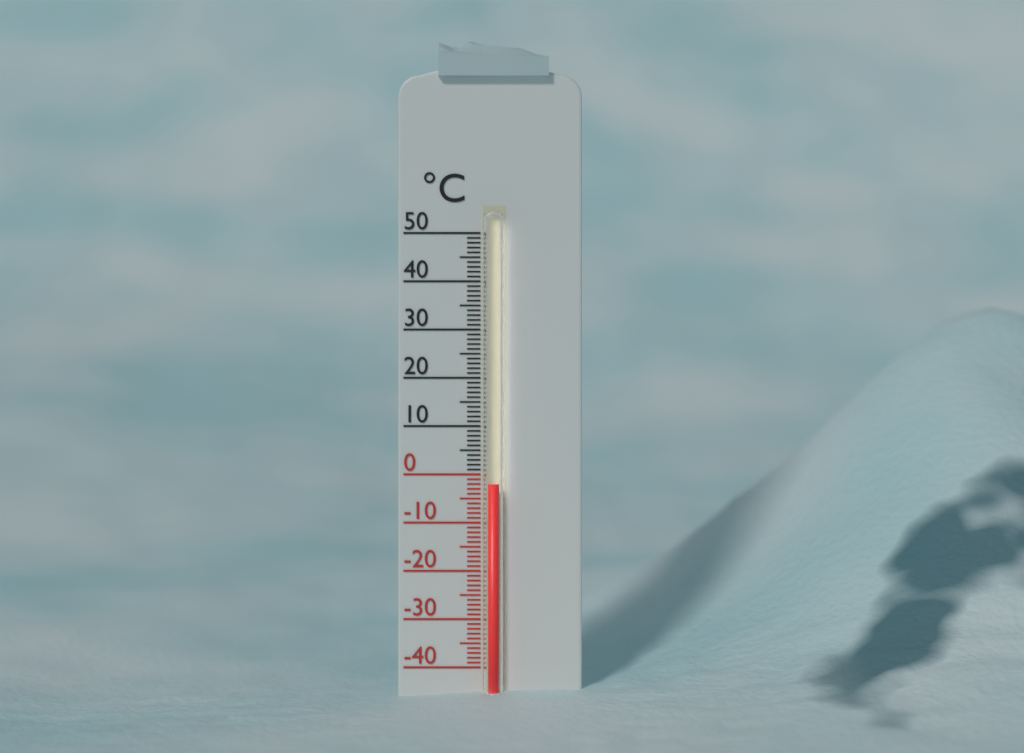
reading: -2 °C
